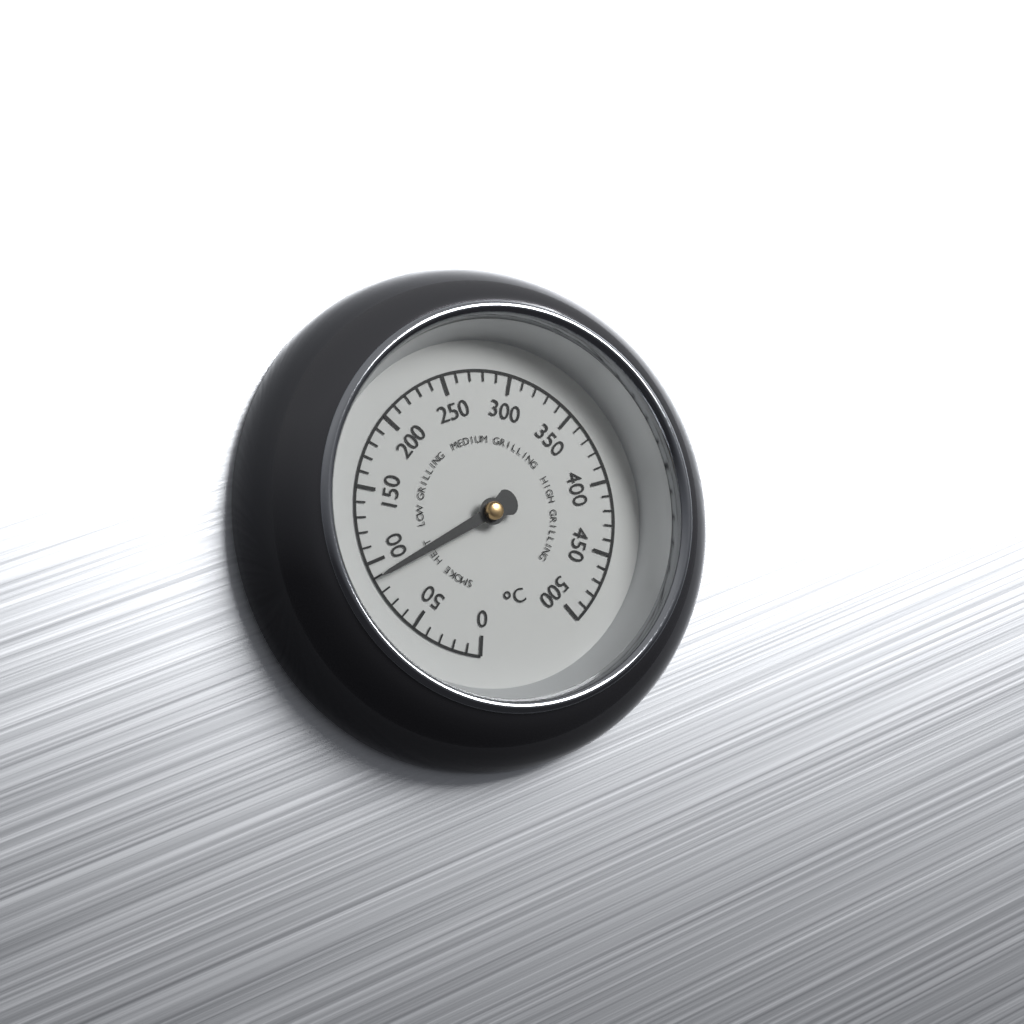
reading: 90 °C
